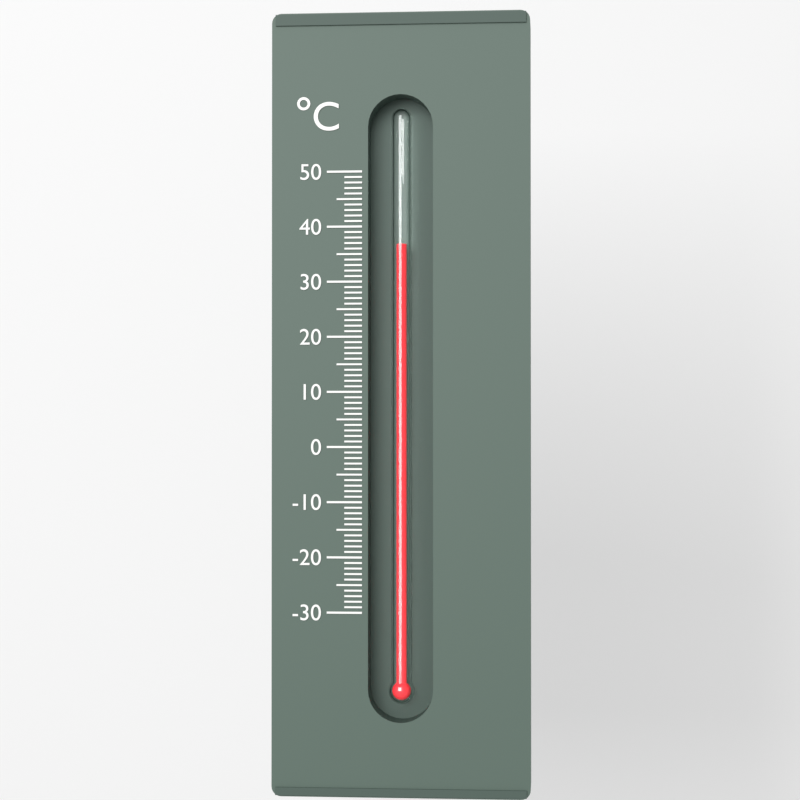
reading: 37 °C
